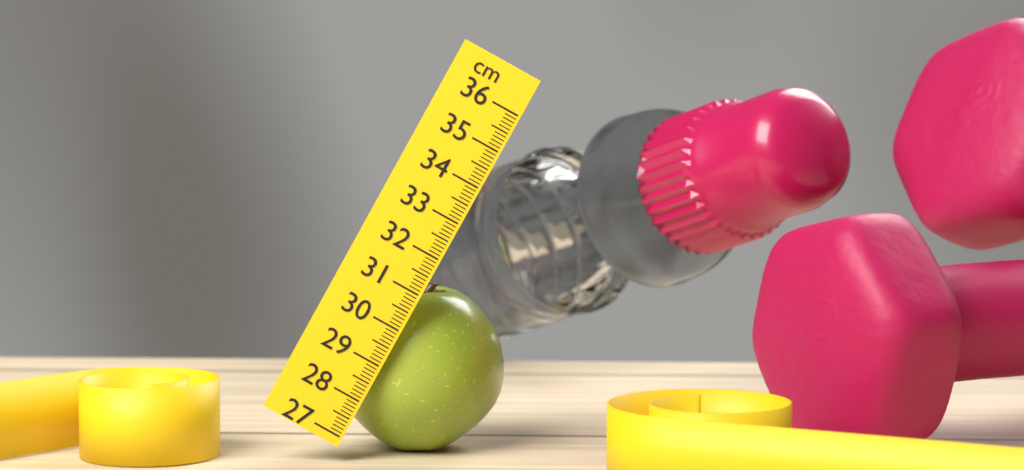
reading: 31.2 cm
